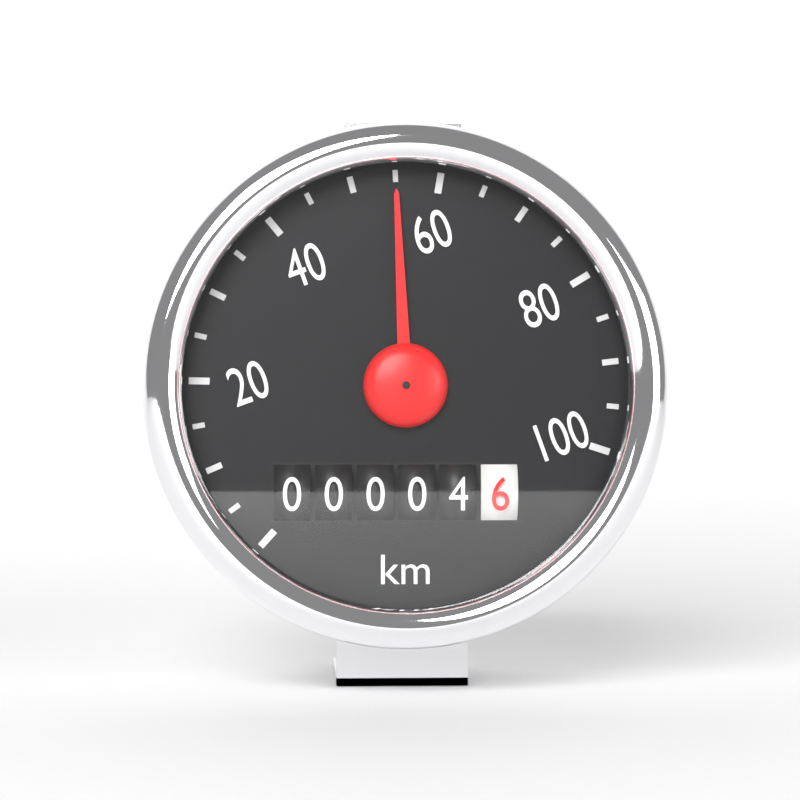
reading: 55 km/h
